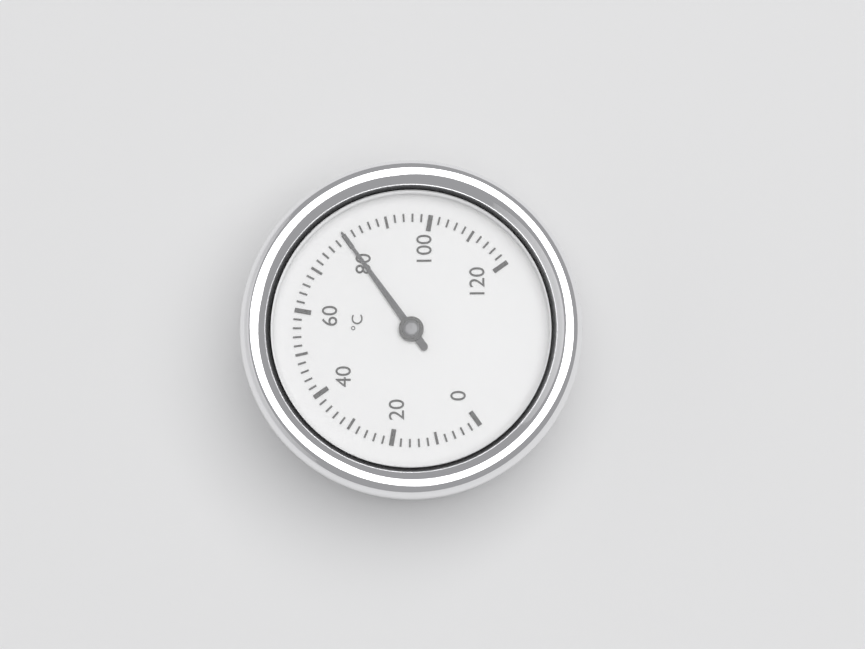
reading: 80 °C
